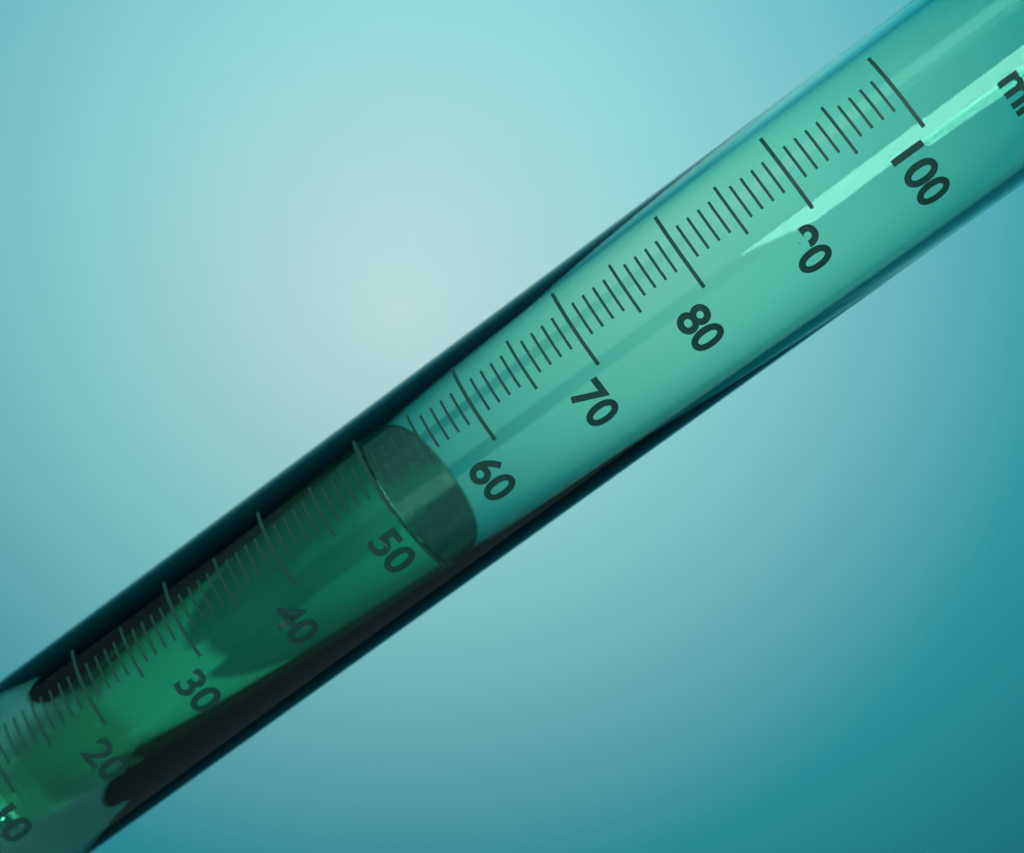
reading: 50 ml
